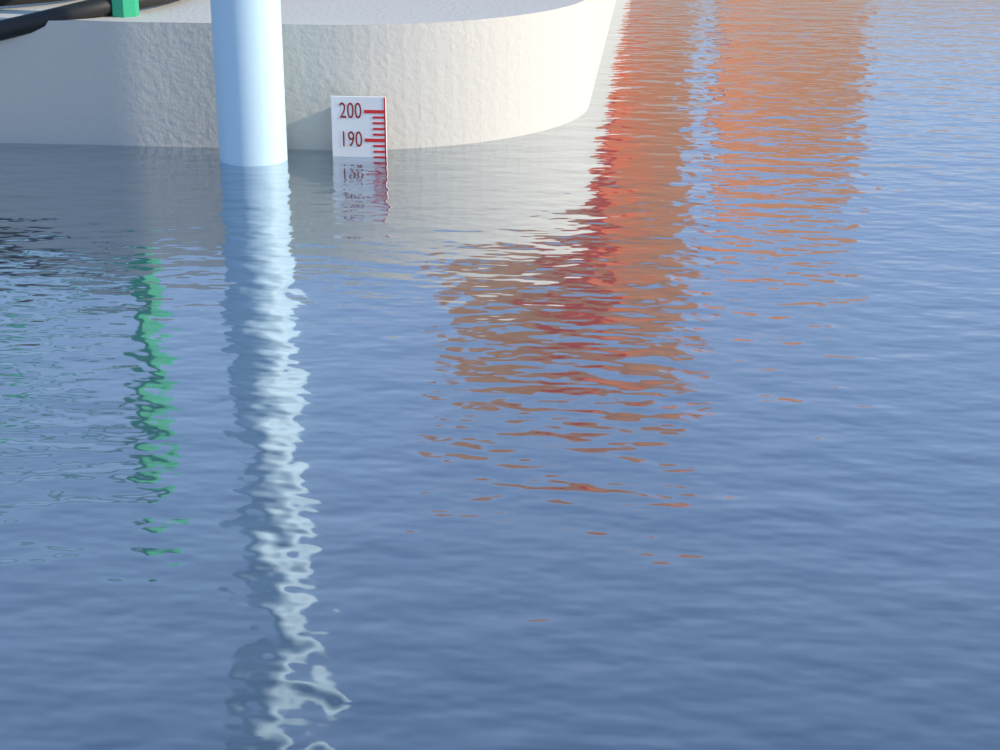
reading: 184 (no unit)
